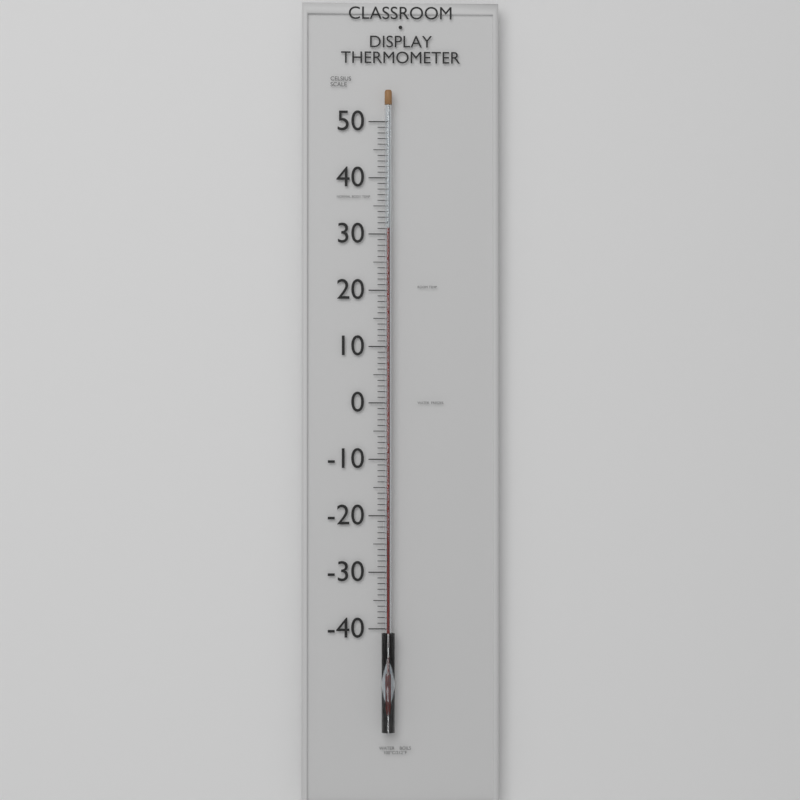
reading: 31 °C
